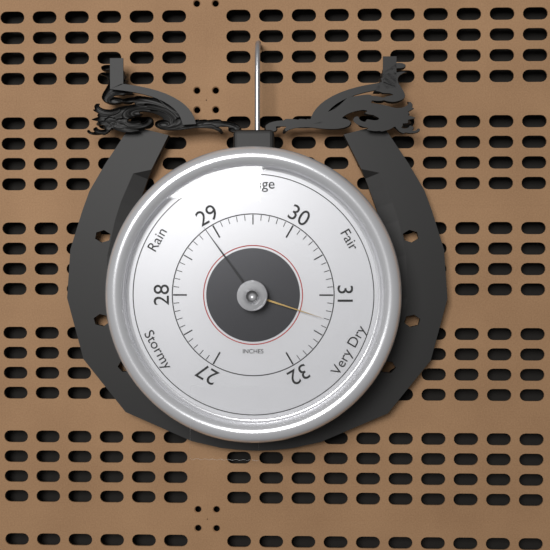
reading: 28.9 inHg
